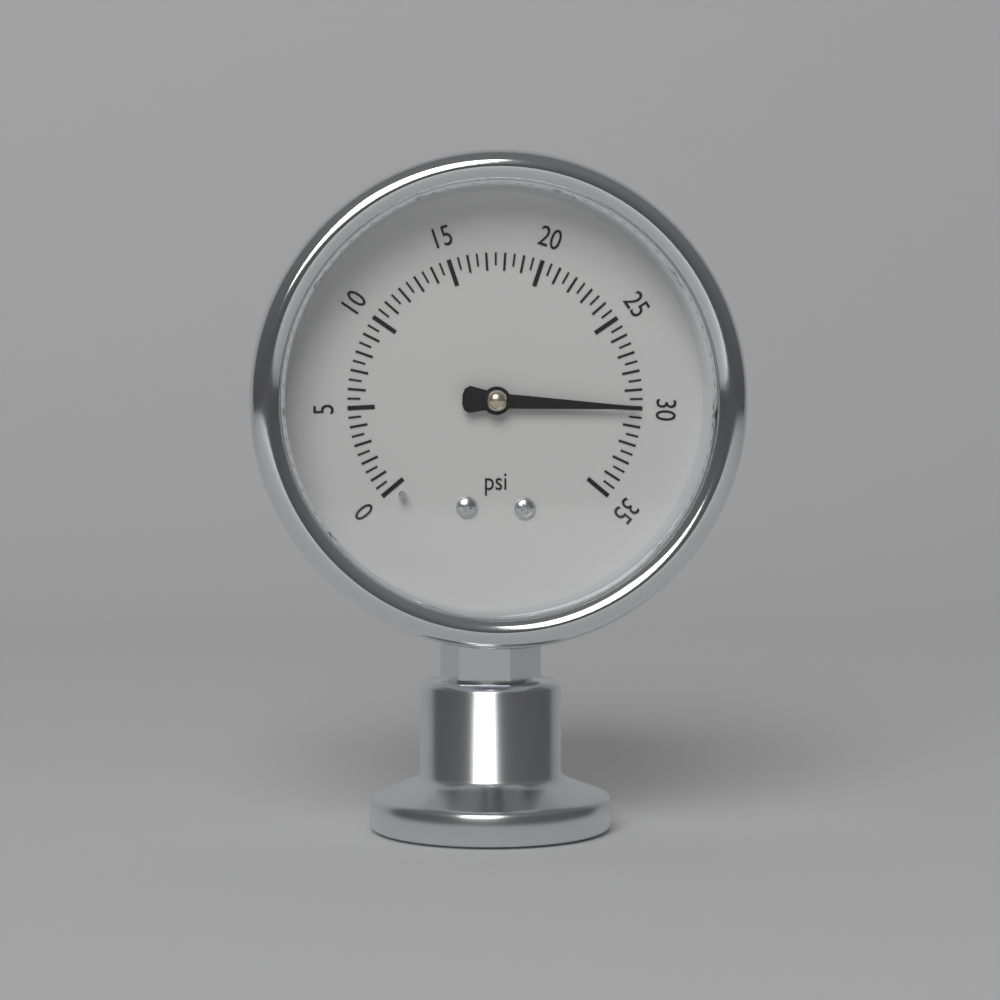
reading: 30.0 psi
